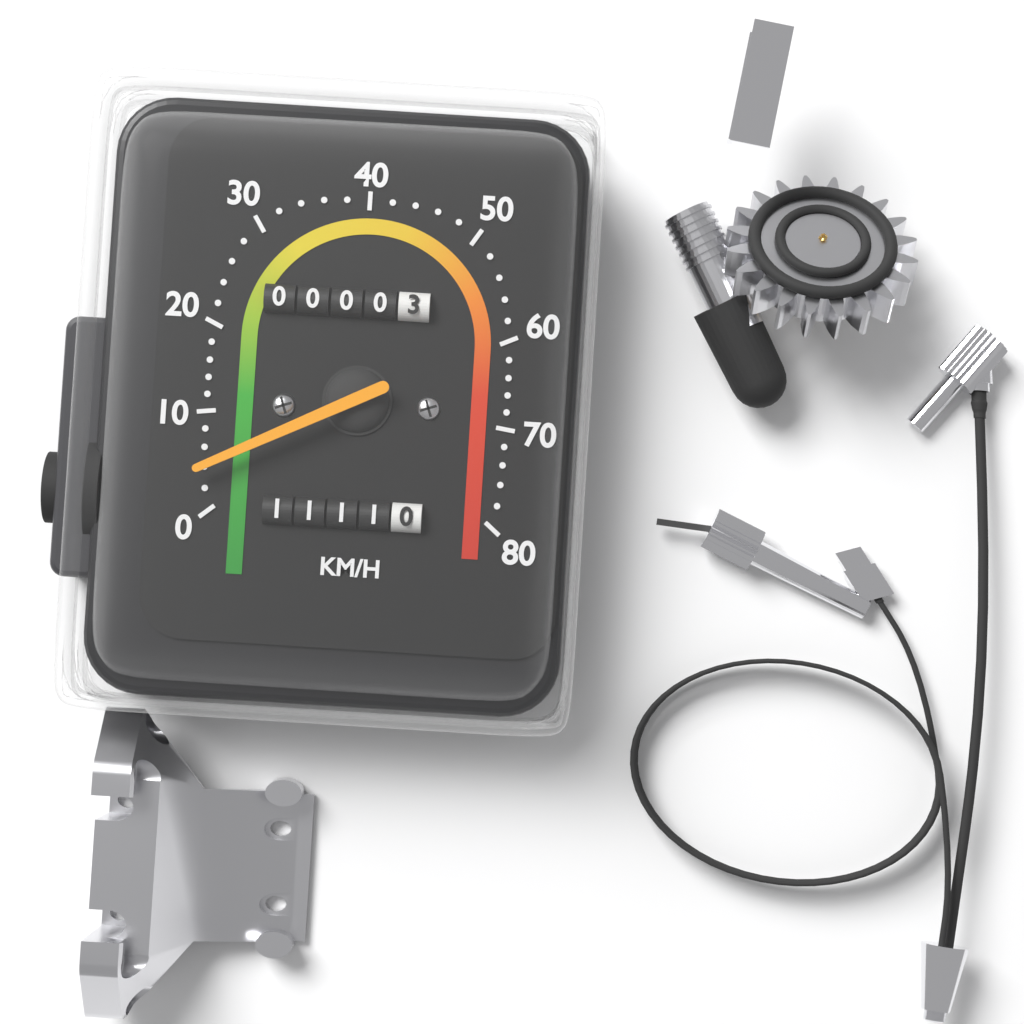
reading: 4 km/h
